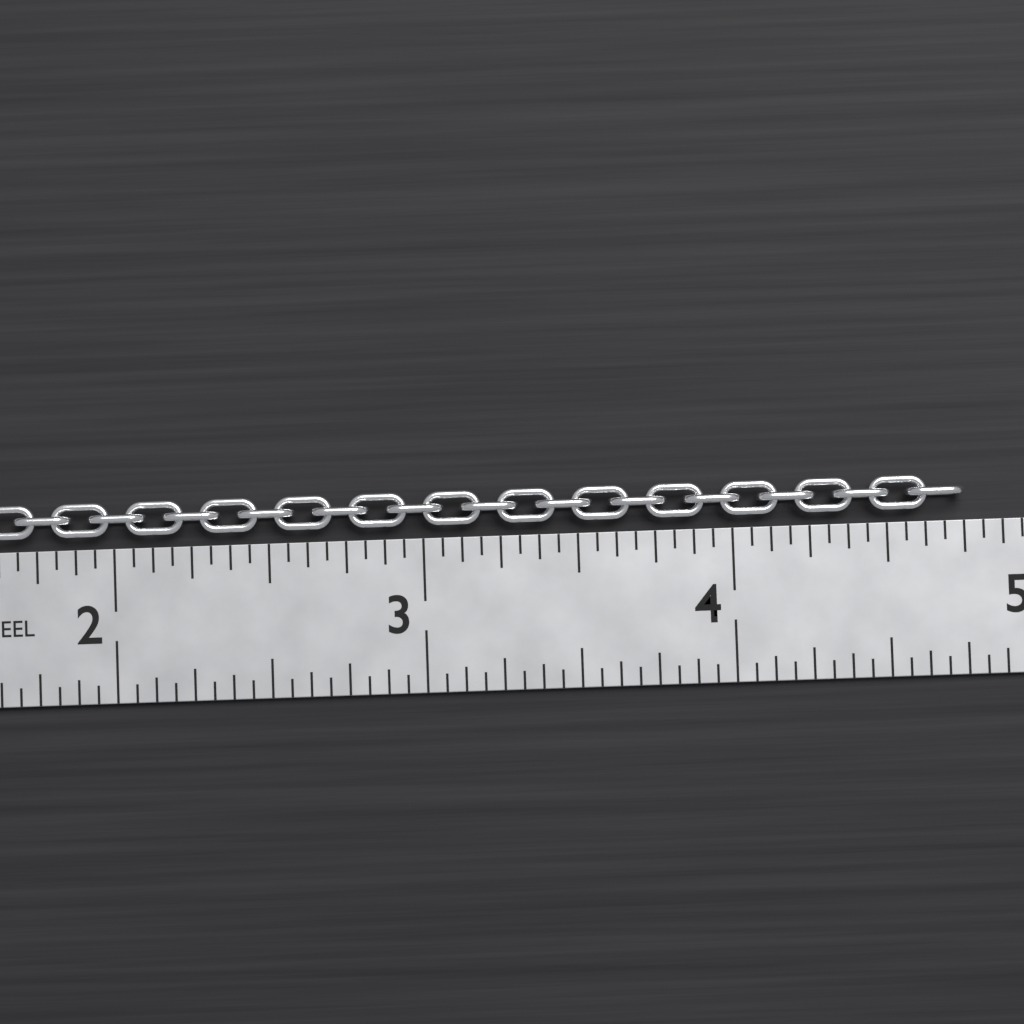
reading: 4.7500 in
